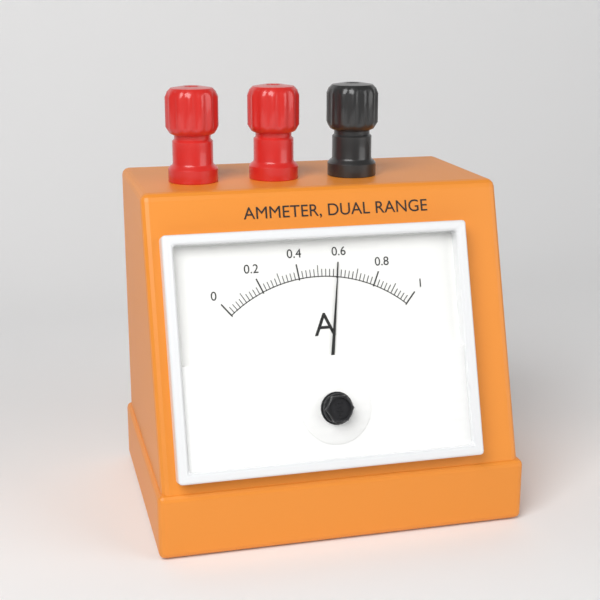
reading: 0.60 A
